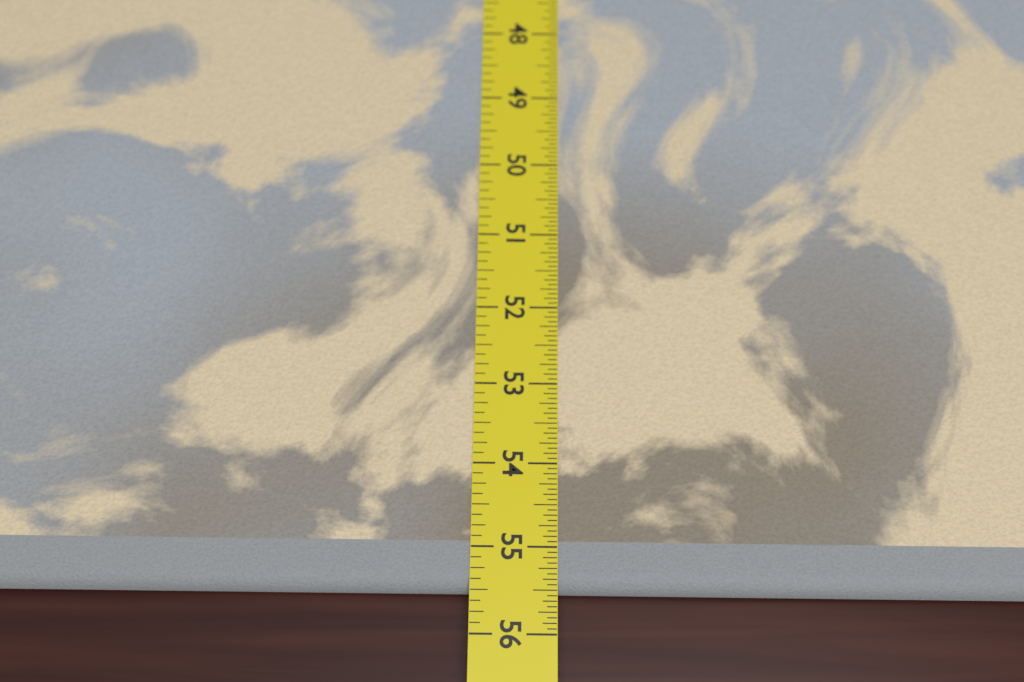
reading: 55.5000 in
